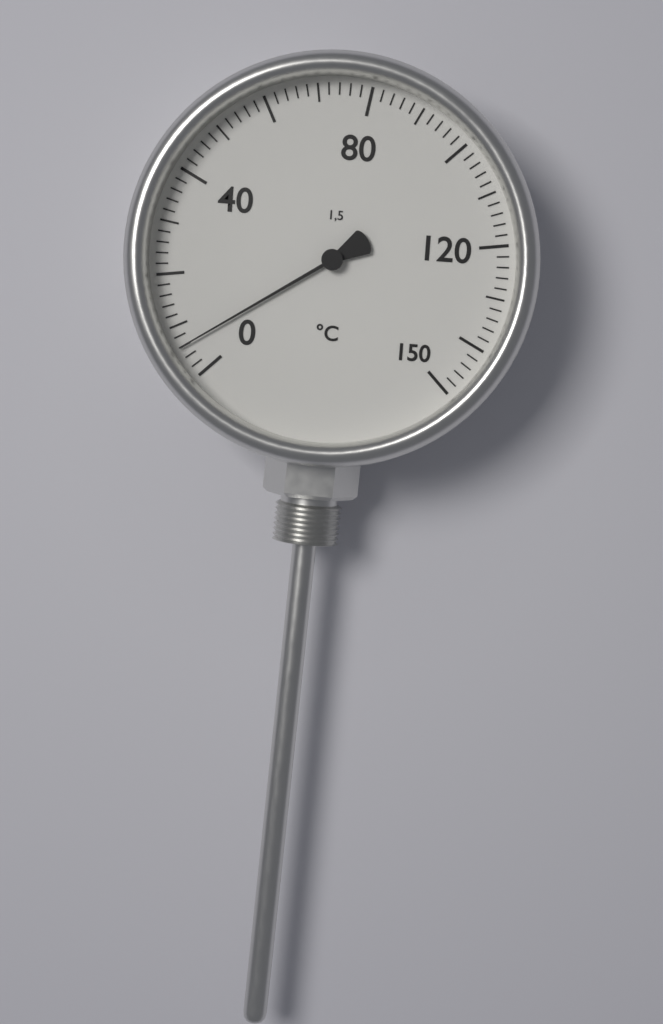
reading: 6 °C
